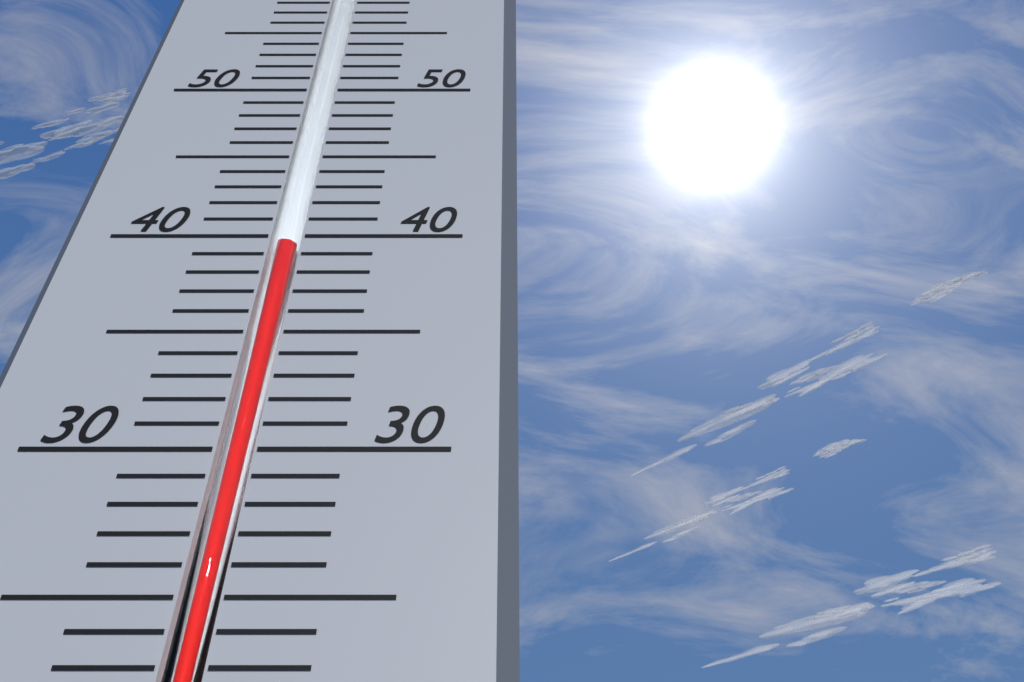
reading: 39.7 (no unit)
